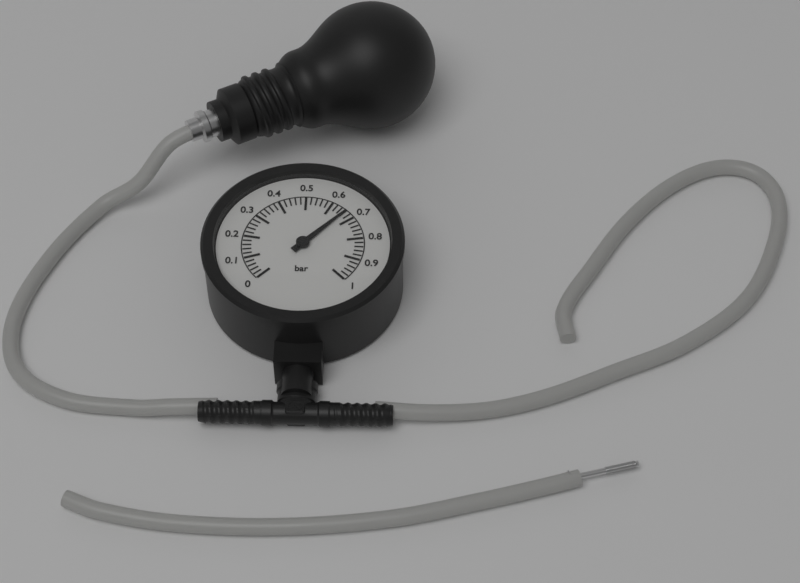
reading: 0.66 bar
